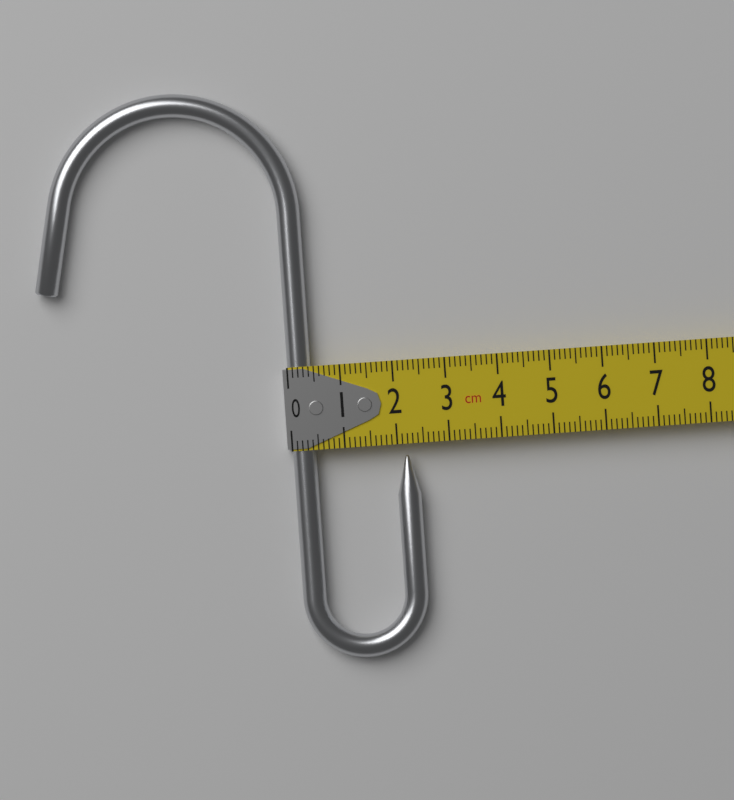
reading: 2.4 cm
